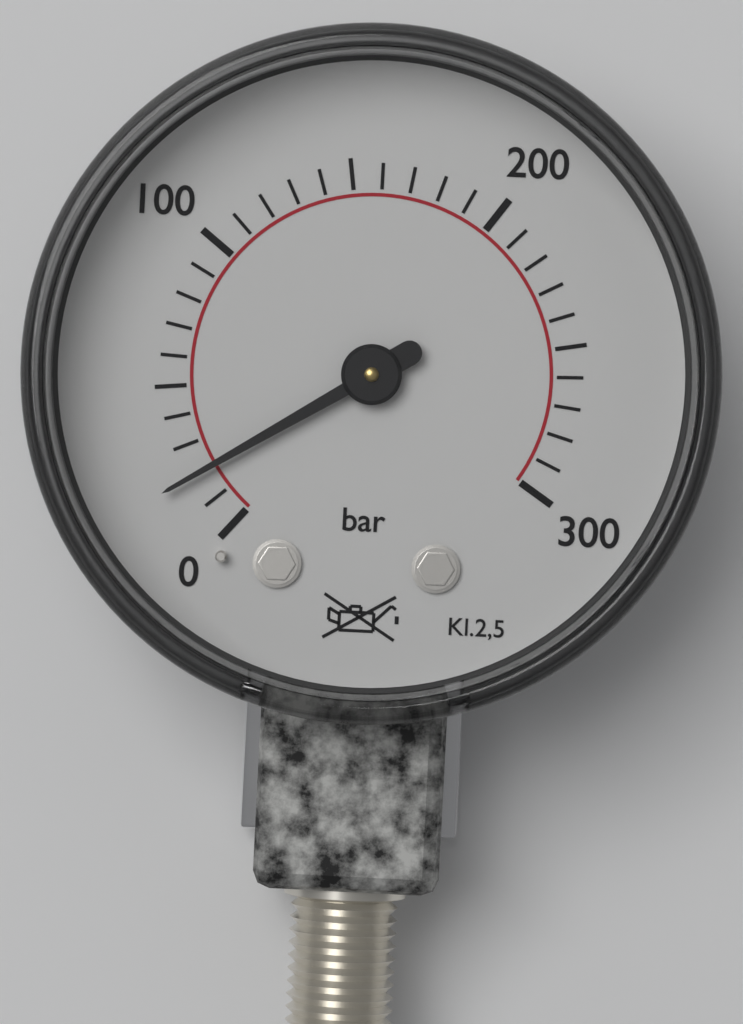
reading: 20 bar
